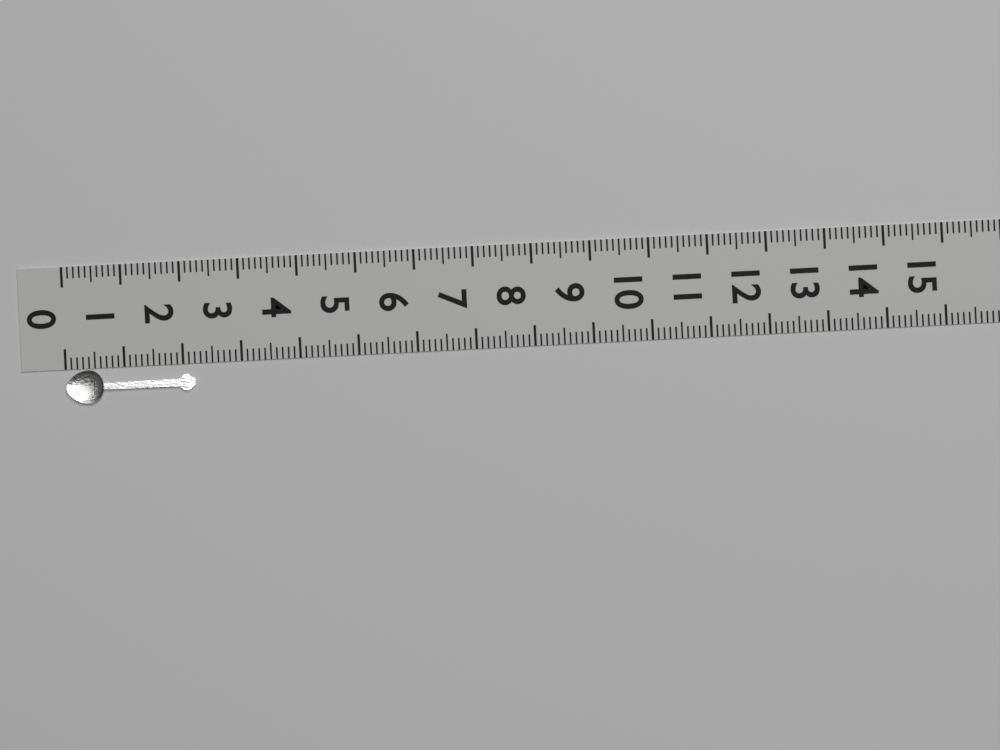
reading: 2.2 (no unit)
